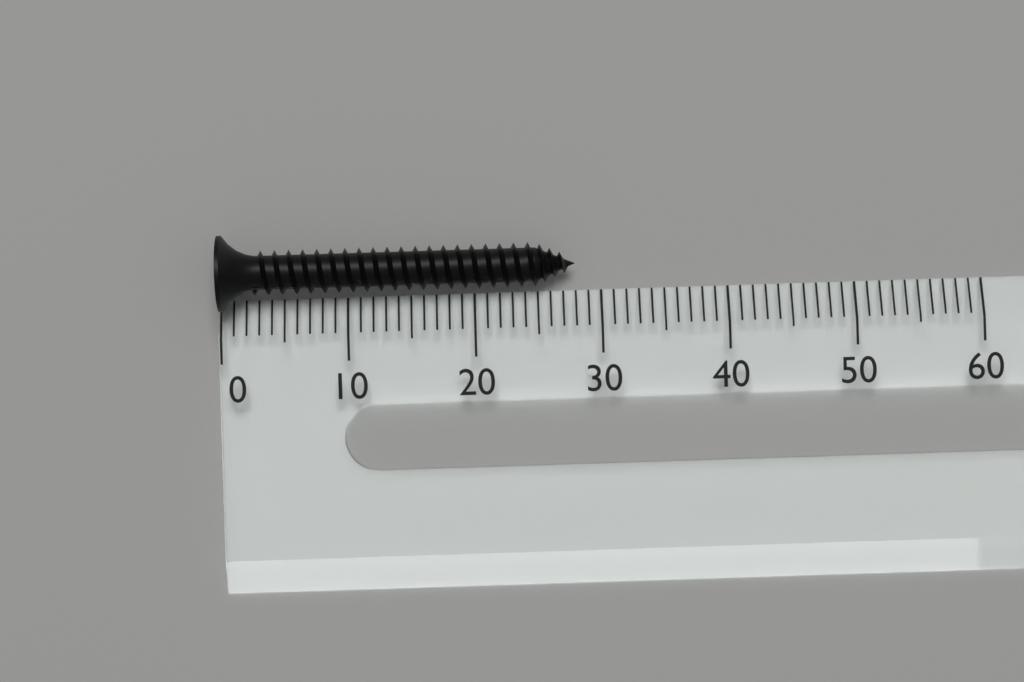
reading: 28 (no unit)
